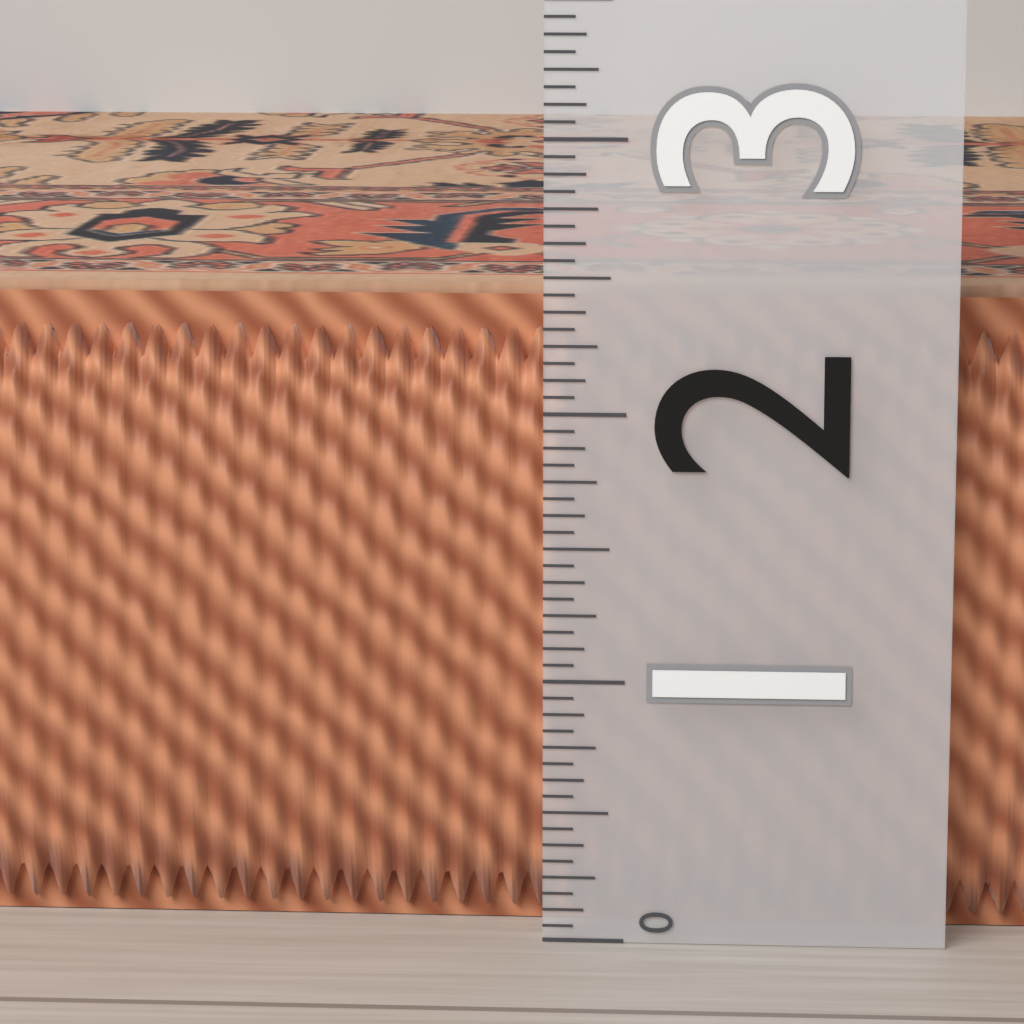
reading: 2.4375 (no unit)
